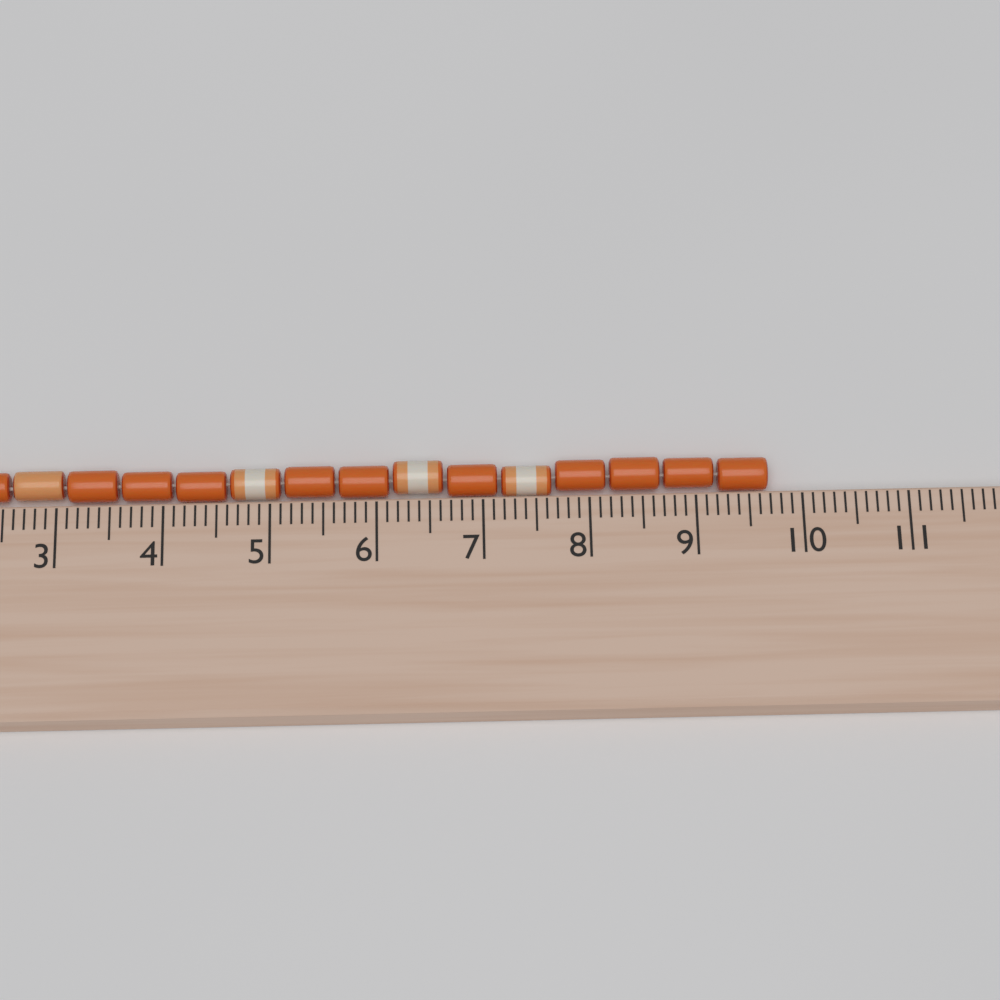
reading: 9.7 cm
